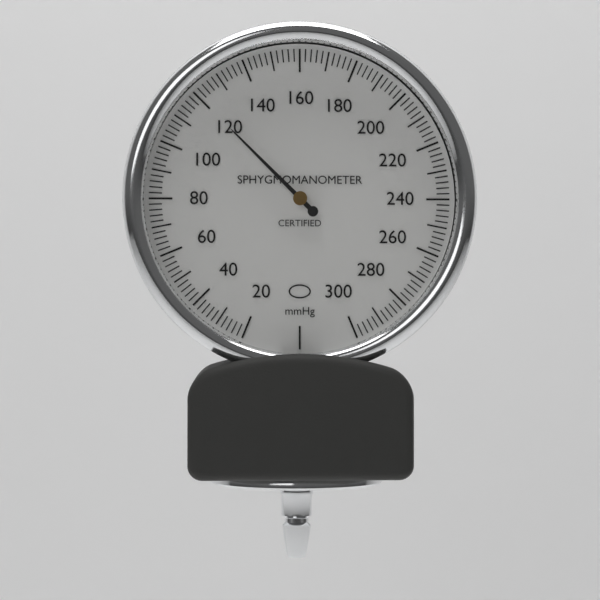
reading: 120 mmHg
